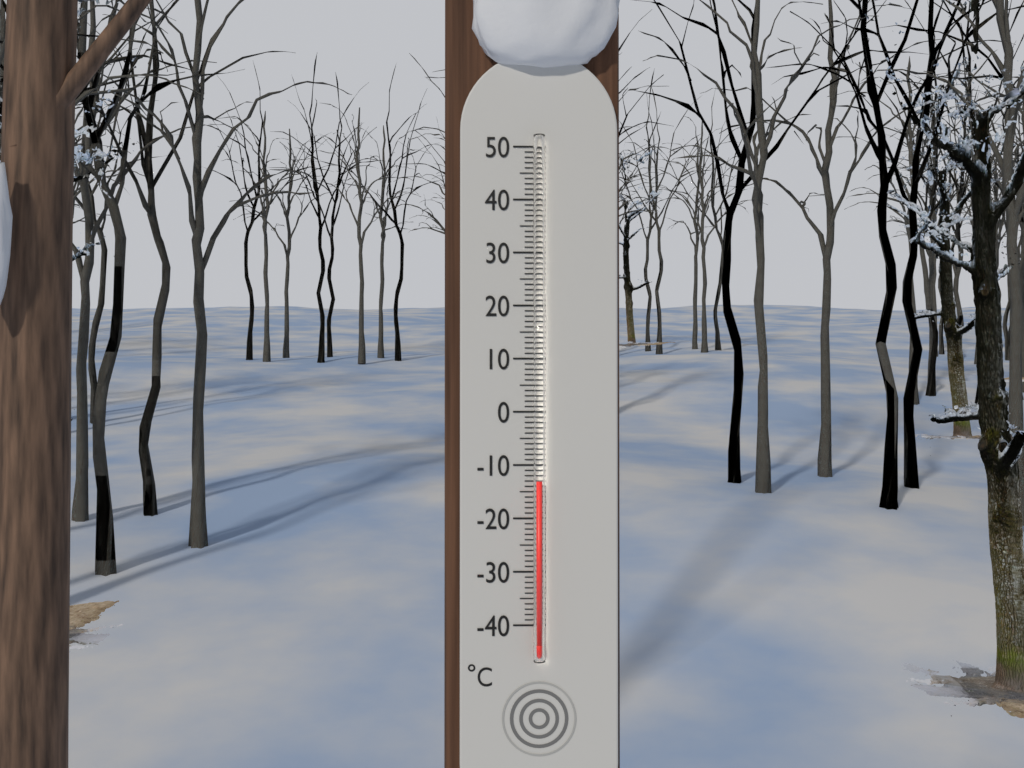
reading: -13 °C
